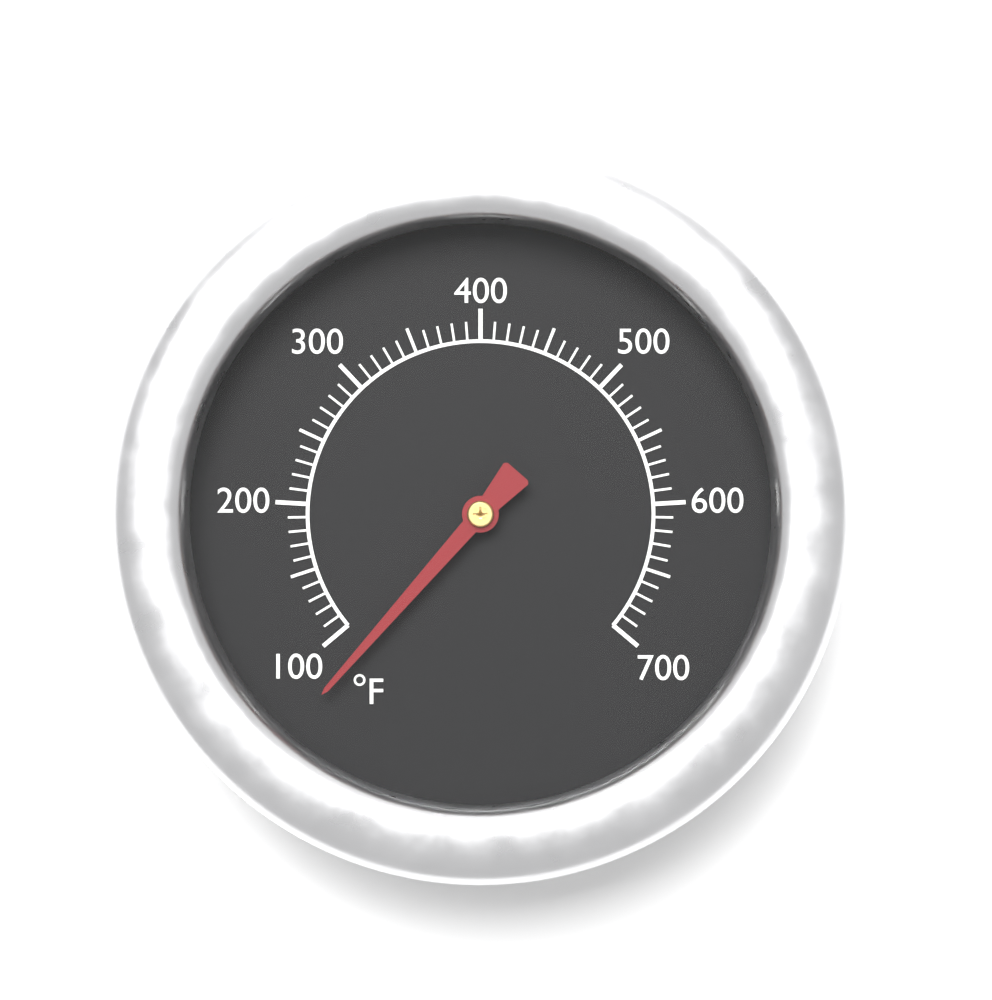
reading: 80 °F
